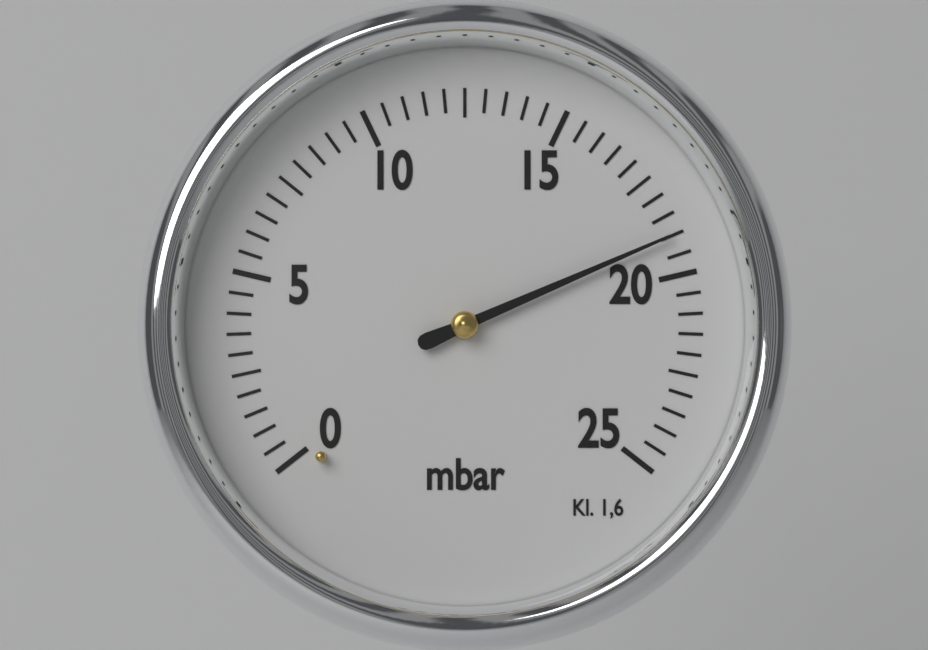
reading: 19.0 mbar
